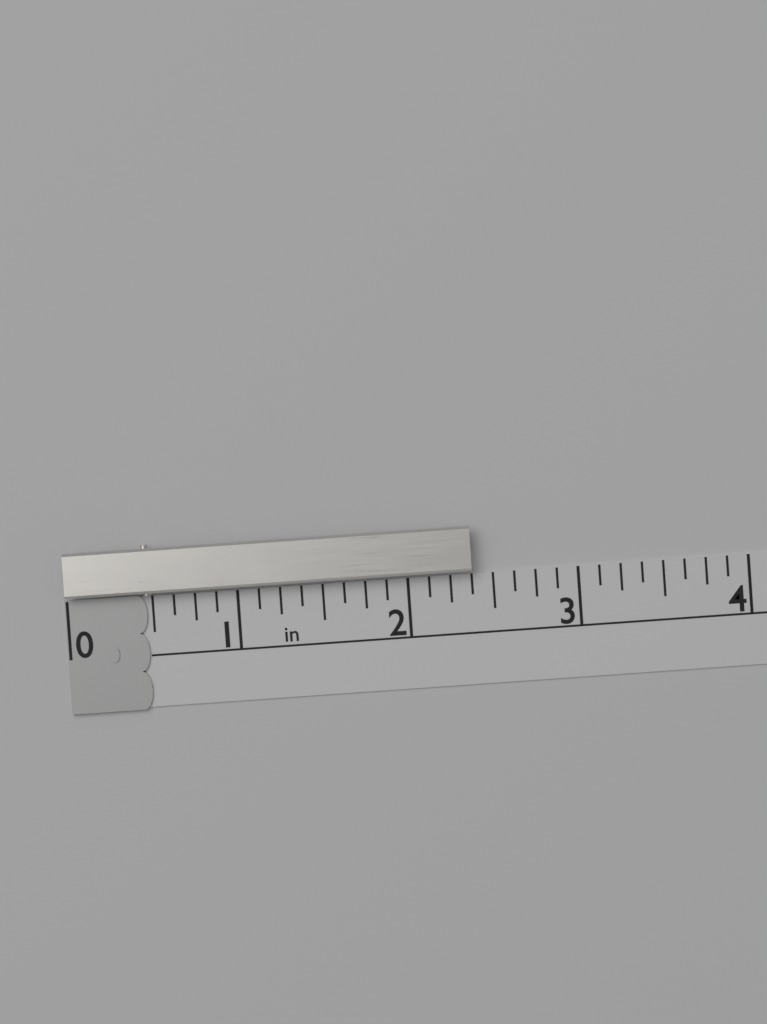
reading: 2.375 in
